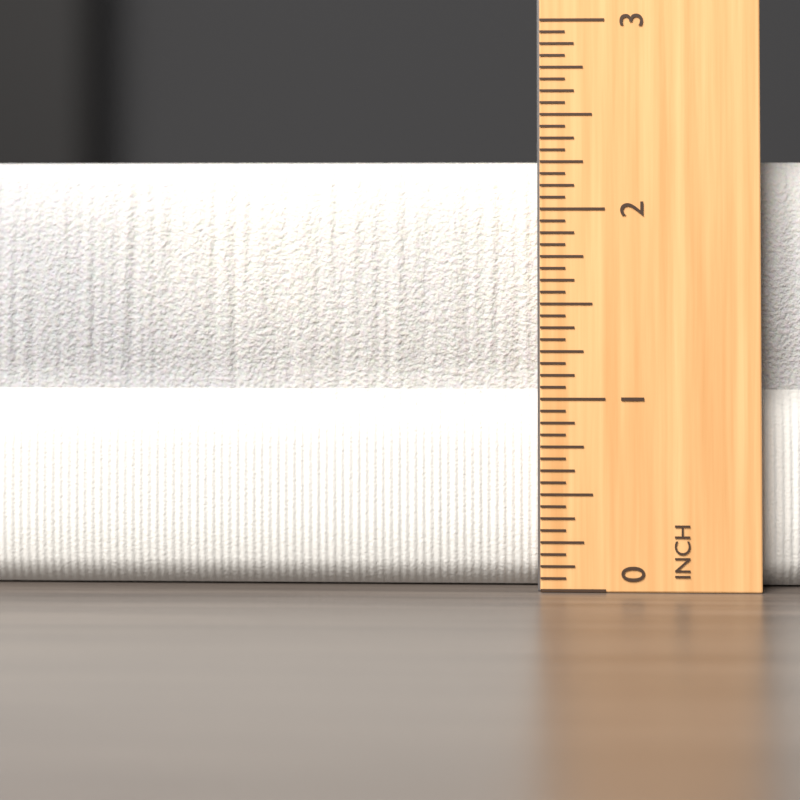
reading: 2.2500 inch
